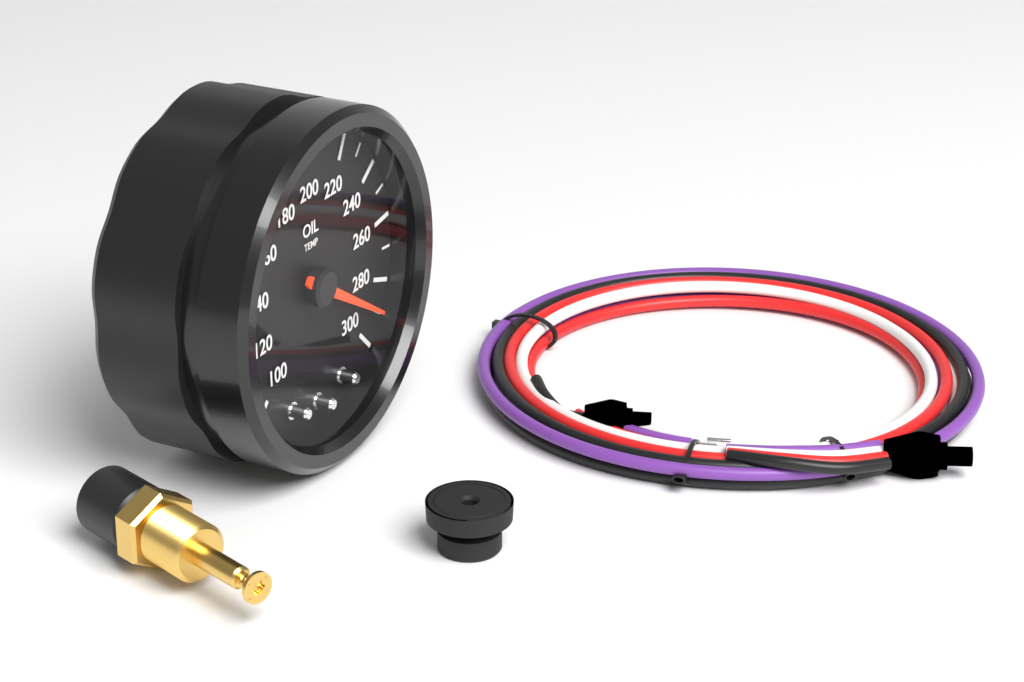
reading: 290 (no unit)
